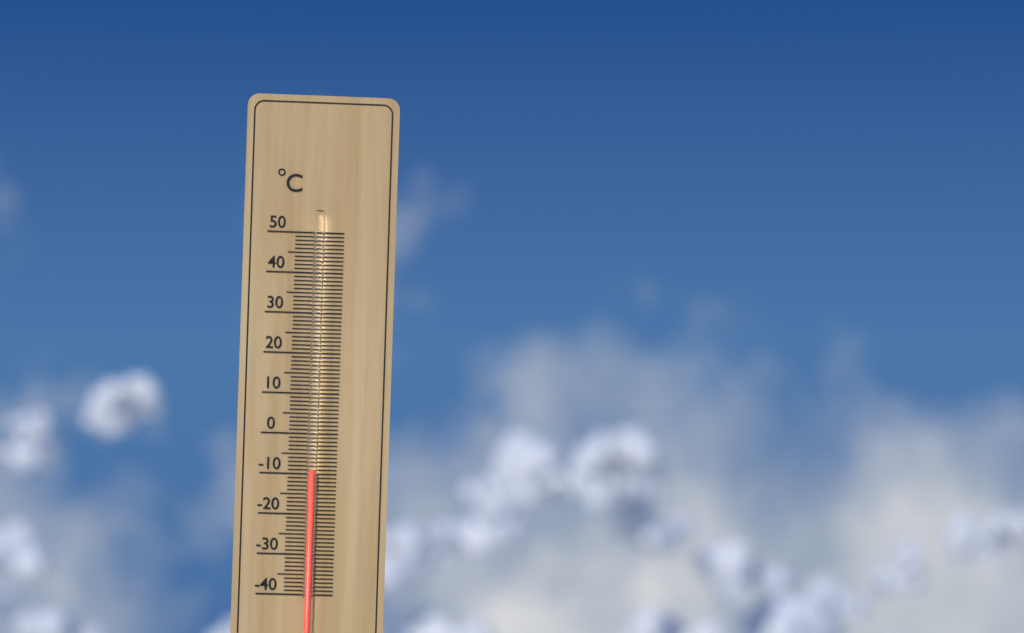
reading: -9 °C
